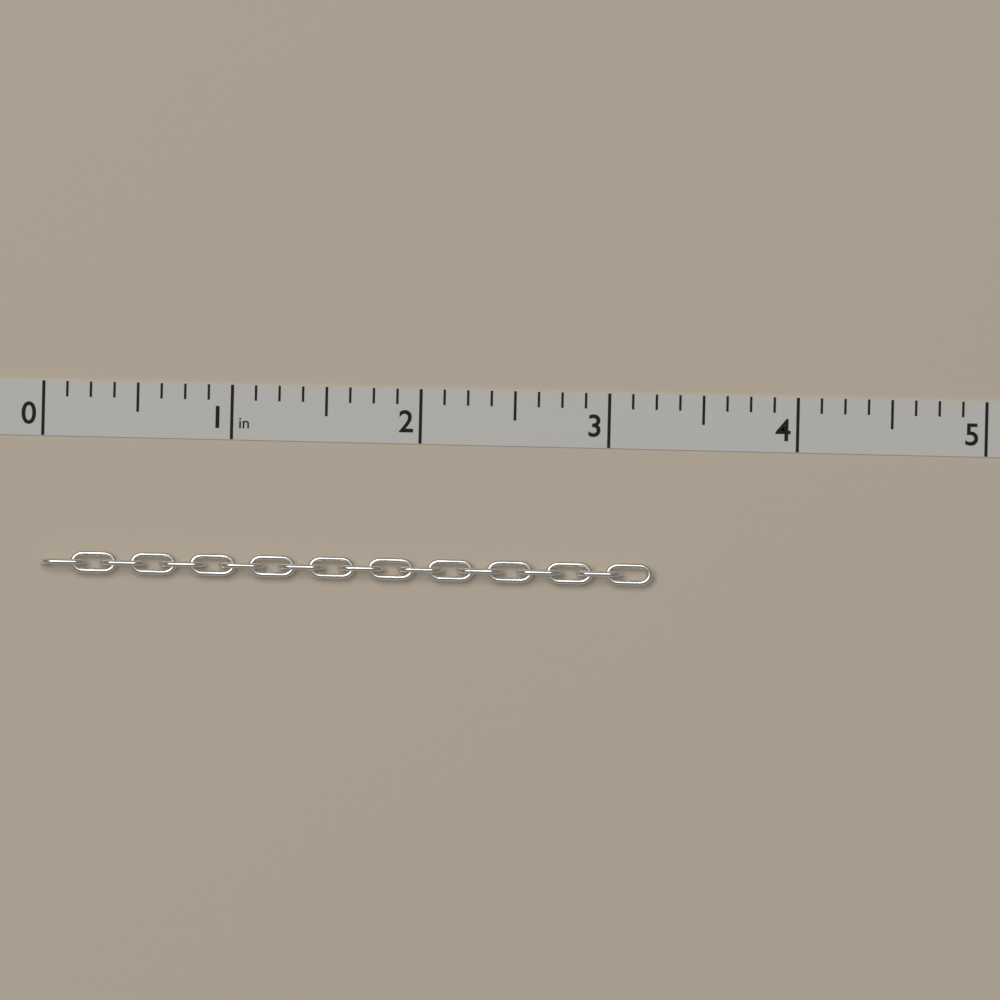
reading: 3.250 in
